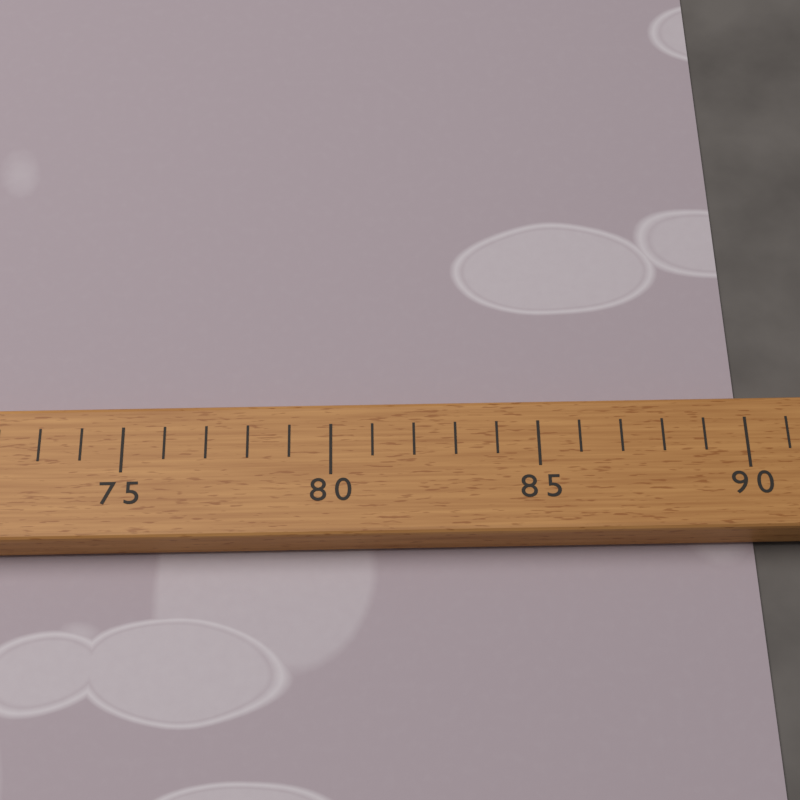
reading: 90 (no unit)
